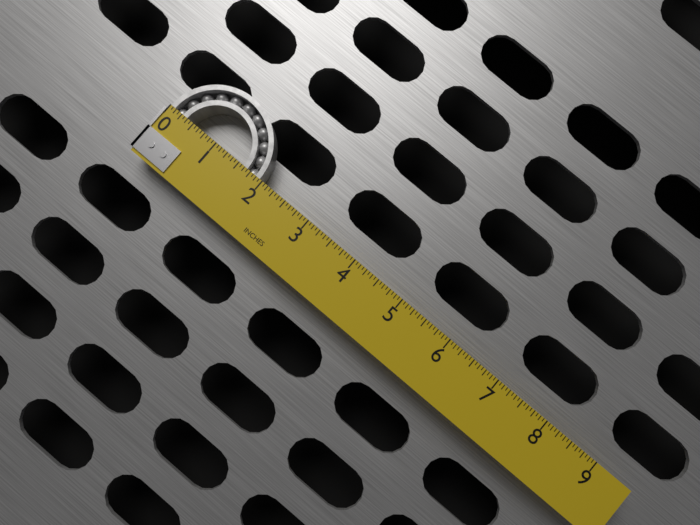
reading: 1.9375 in
